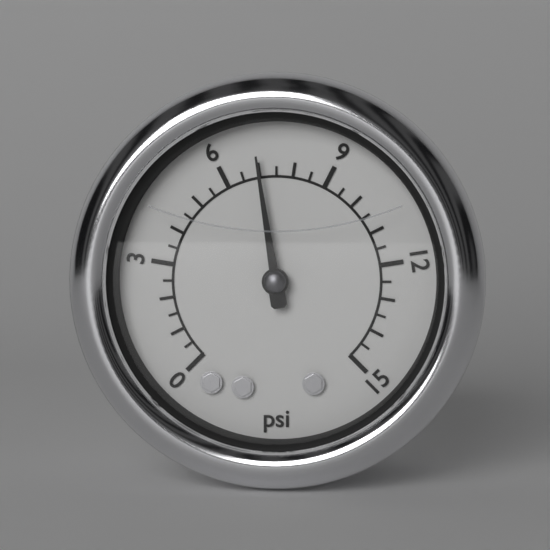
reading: 7.0 psi
